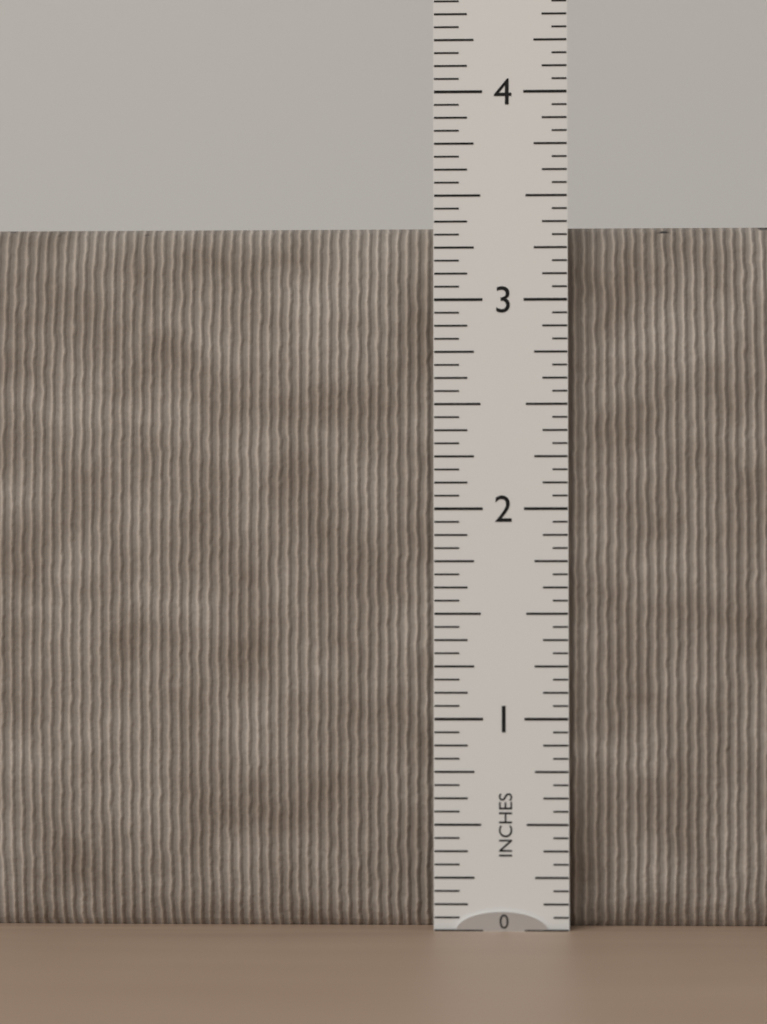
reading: 3.3750 in
